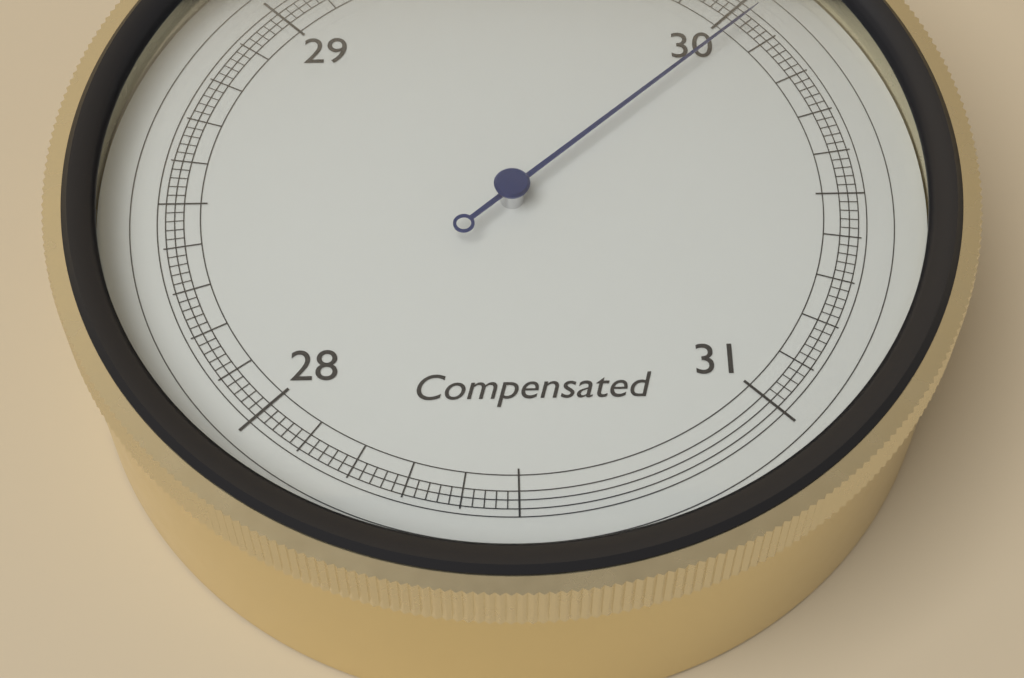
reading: 30.04 inHg
